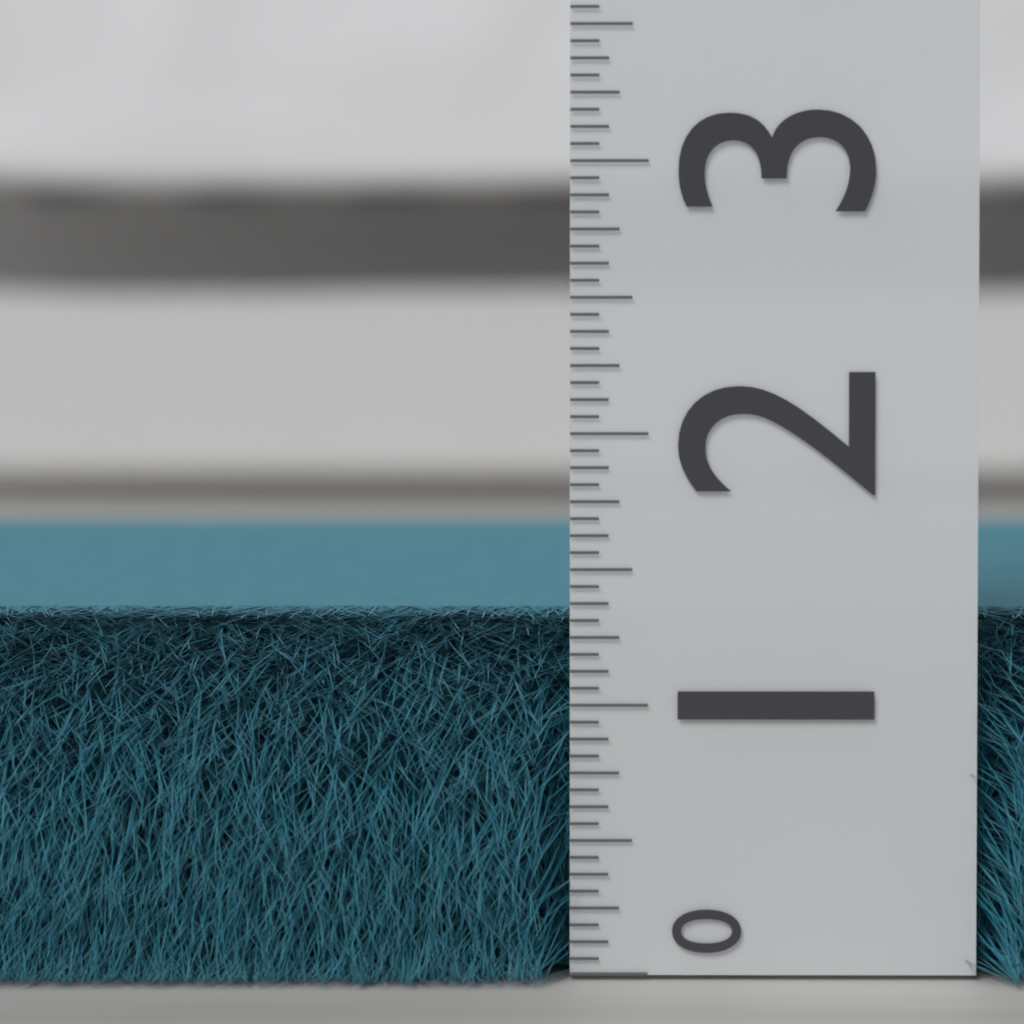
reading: 1.3125 (no unit)
